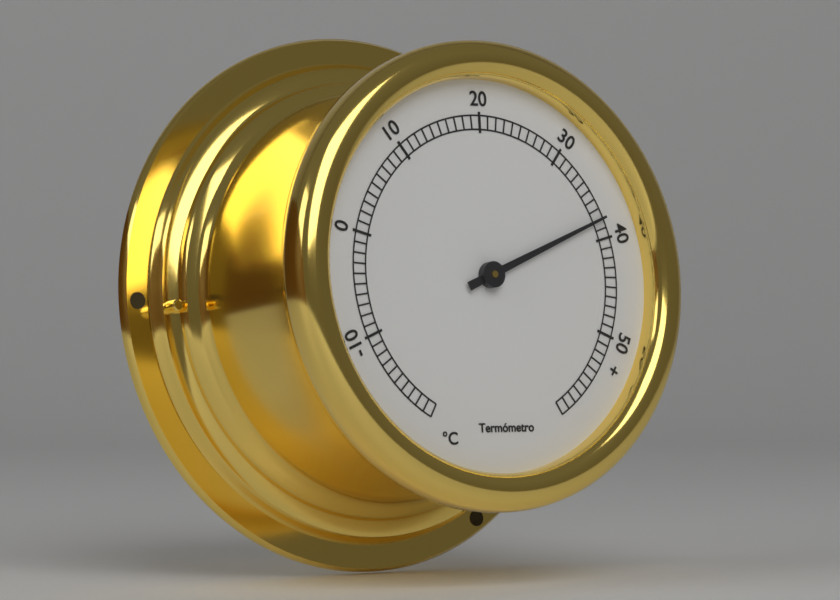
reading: 38 °C
